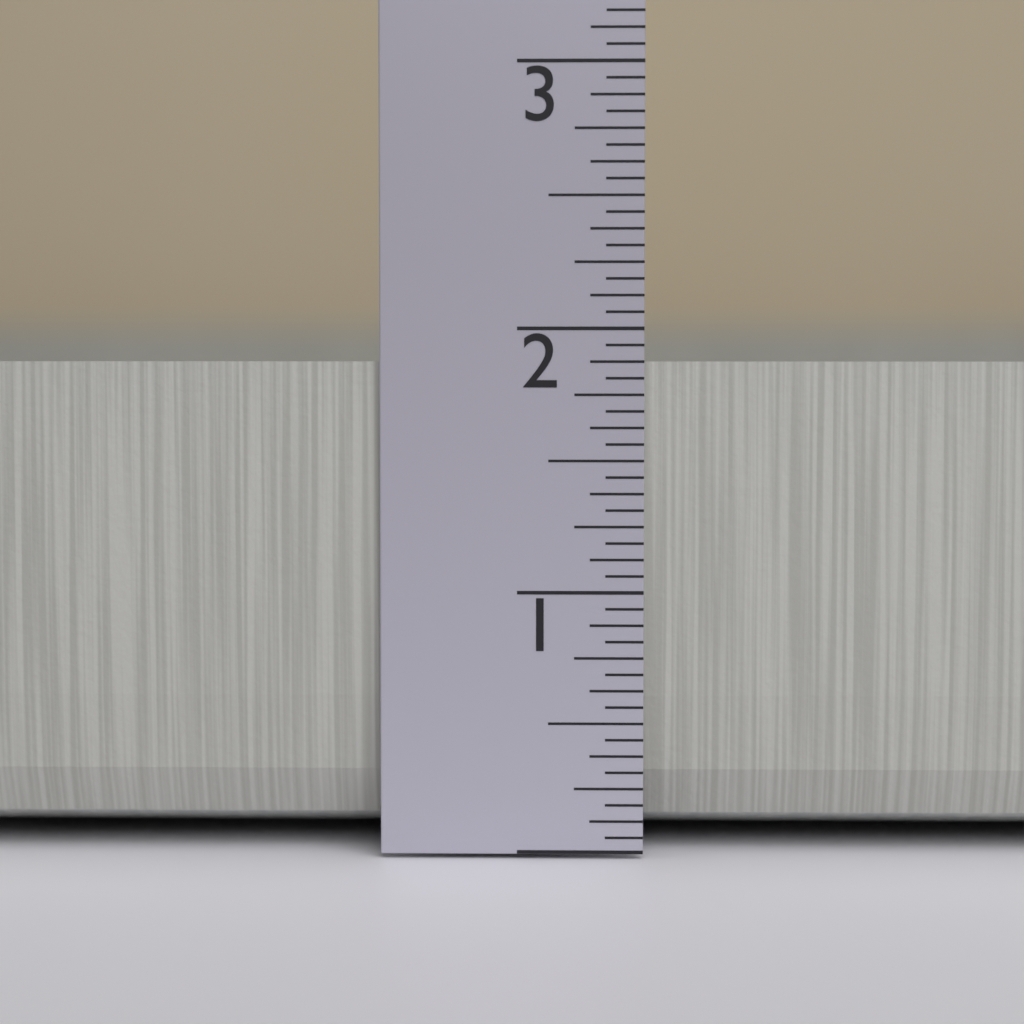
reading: 1.8750 in
